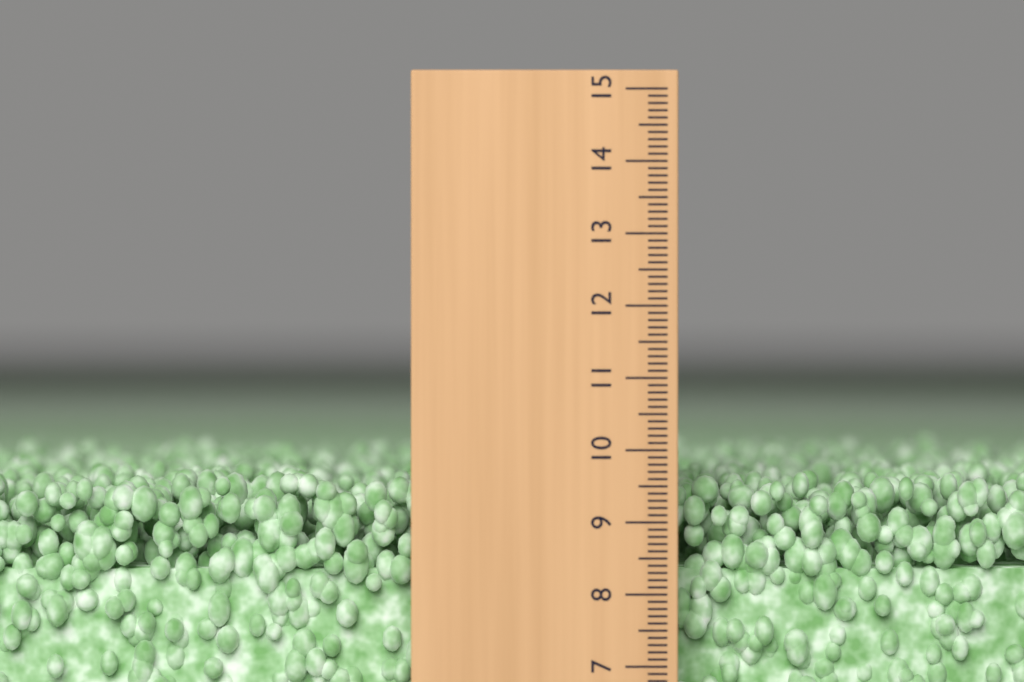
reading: 9.6 (no unit)
